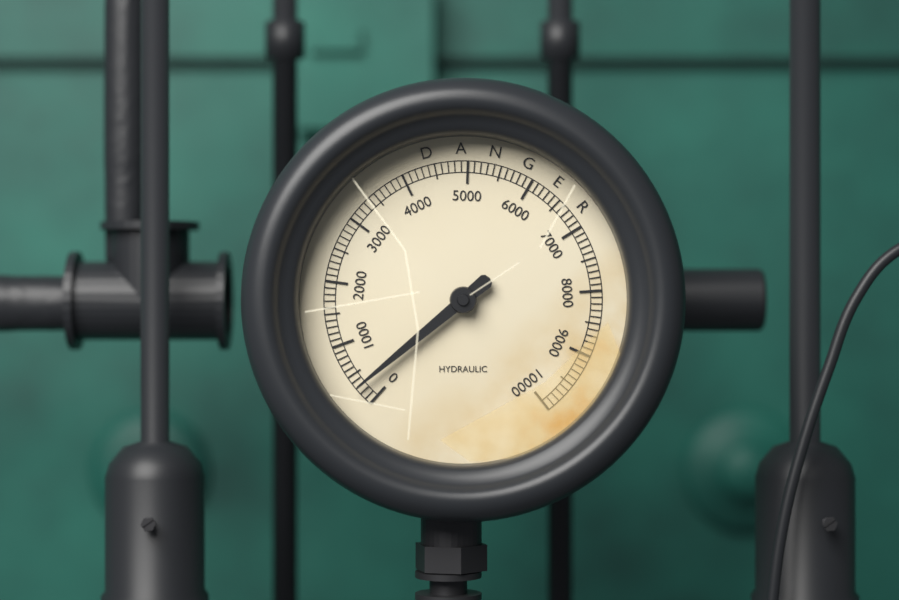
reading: 300 (no unit)
